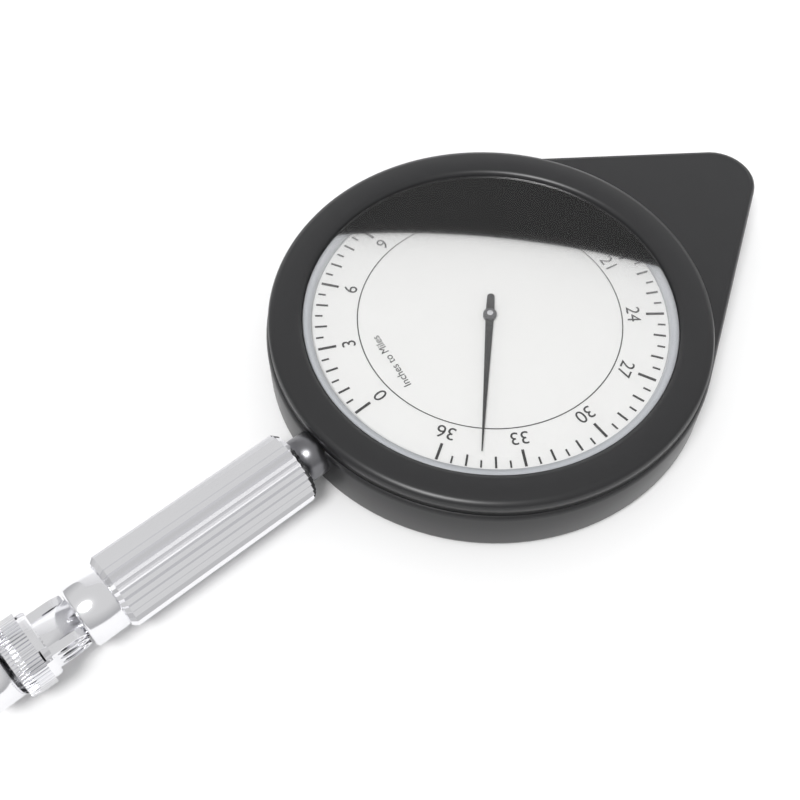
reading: 34.5 miles
